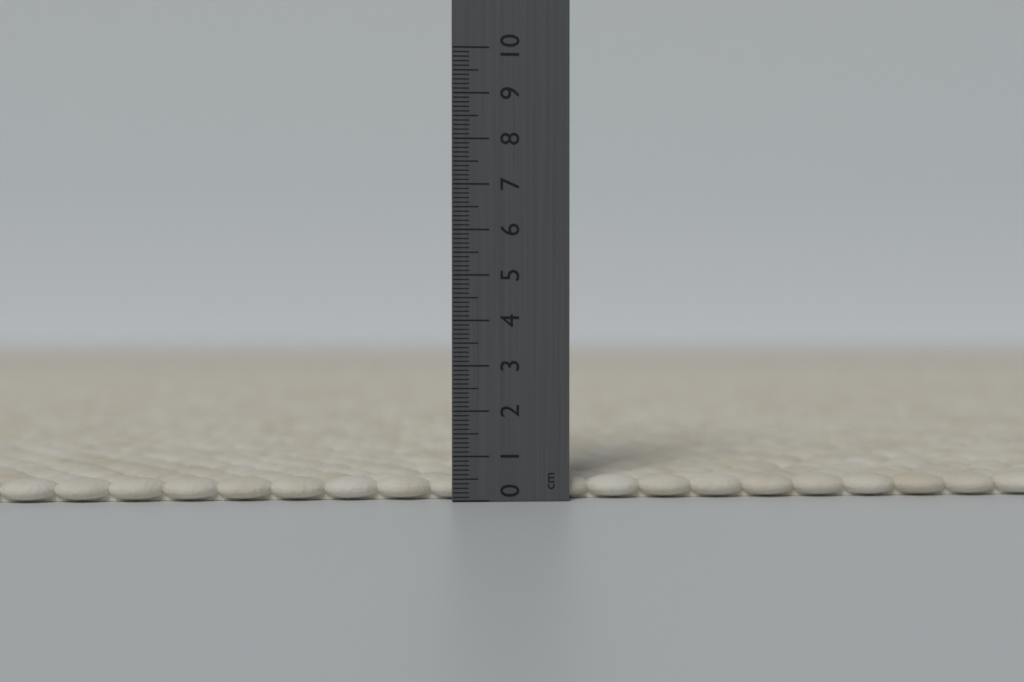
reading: 0.5 cm
